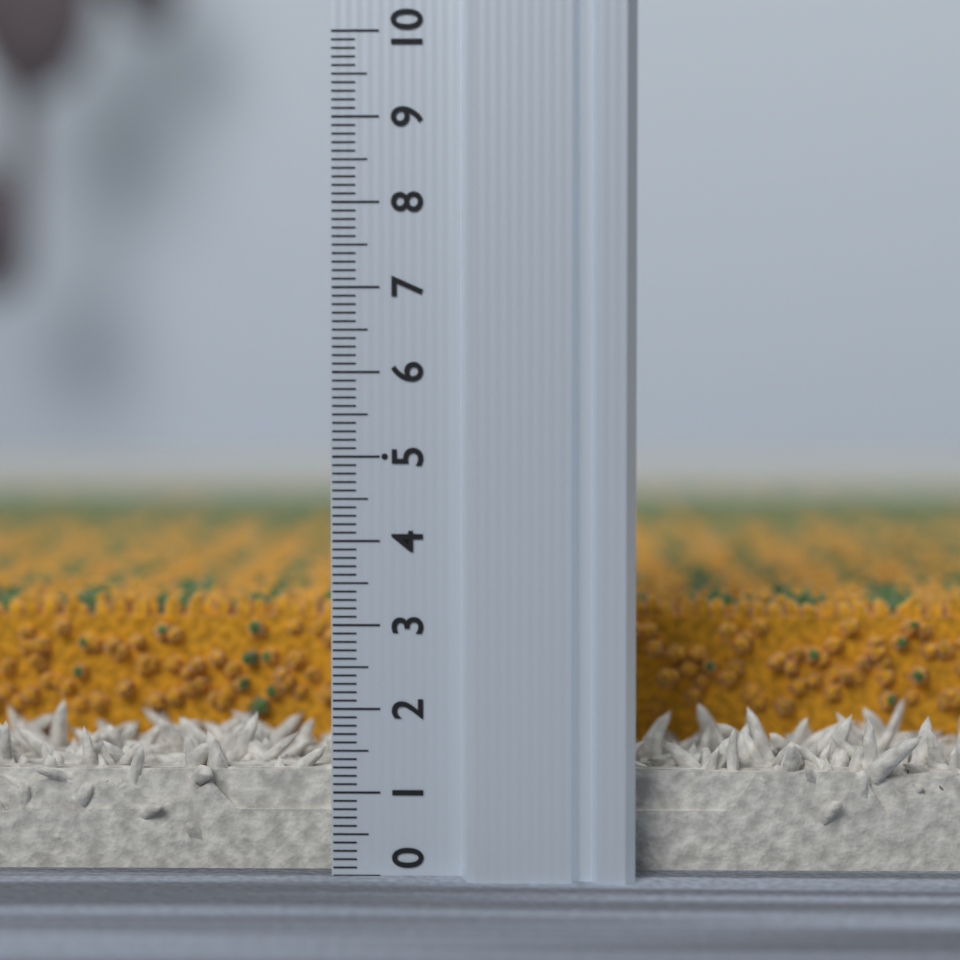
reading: 3.1 (no unit)
